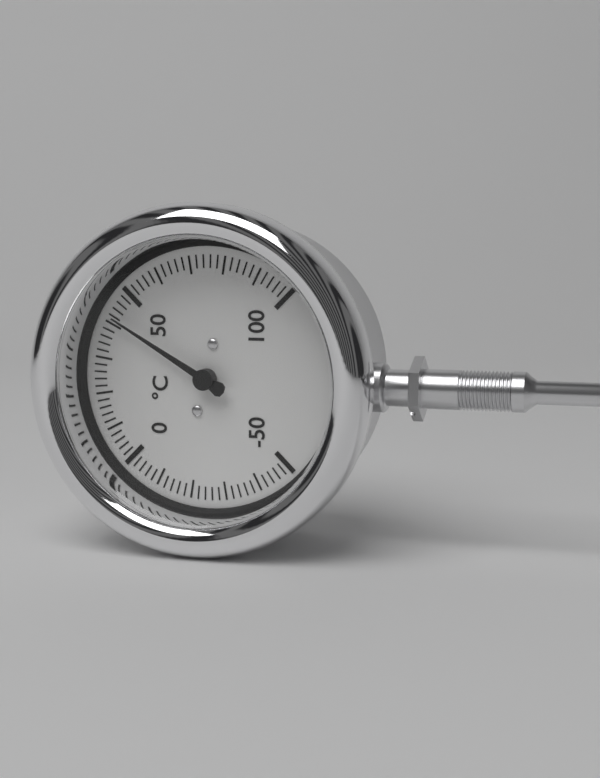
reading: 42 °C
